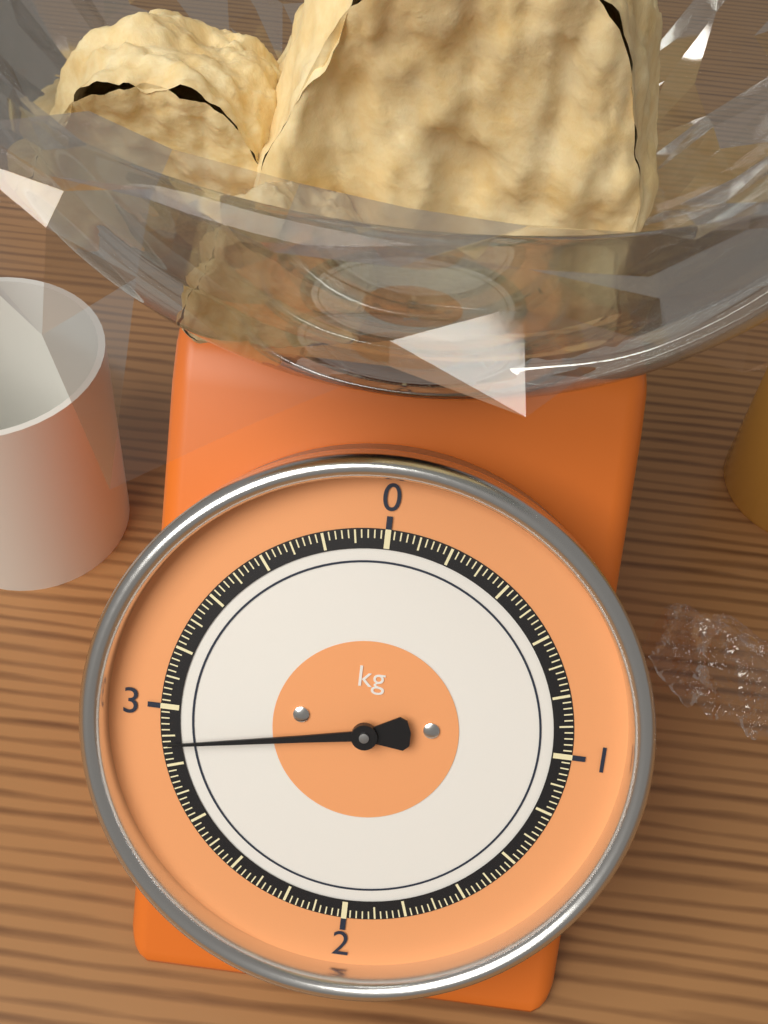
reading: 2.88 kg
